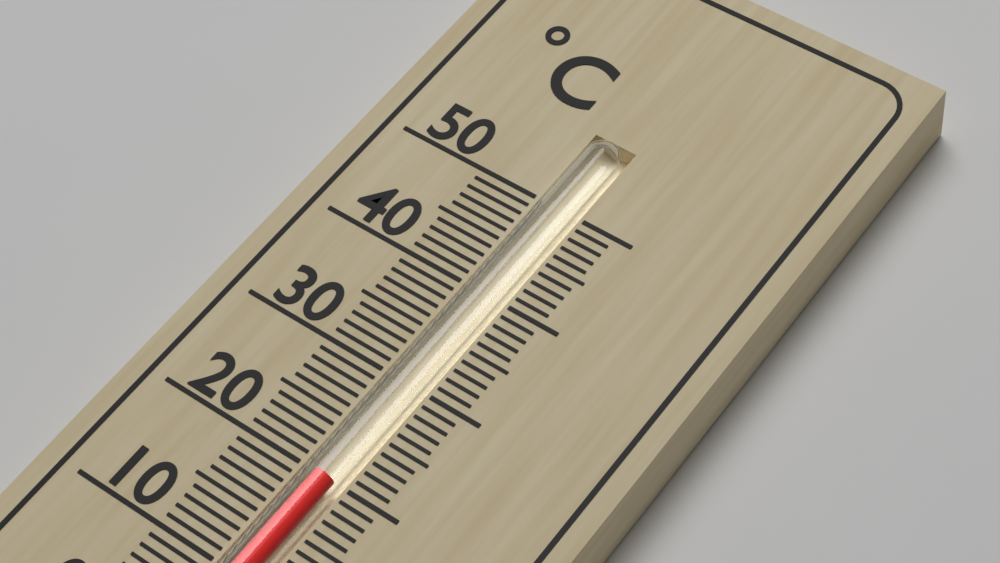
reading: 20 °C
